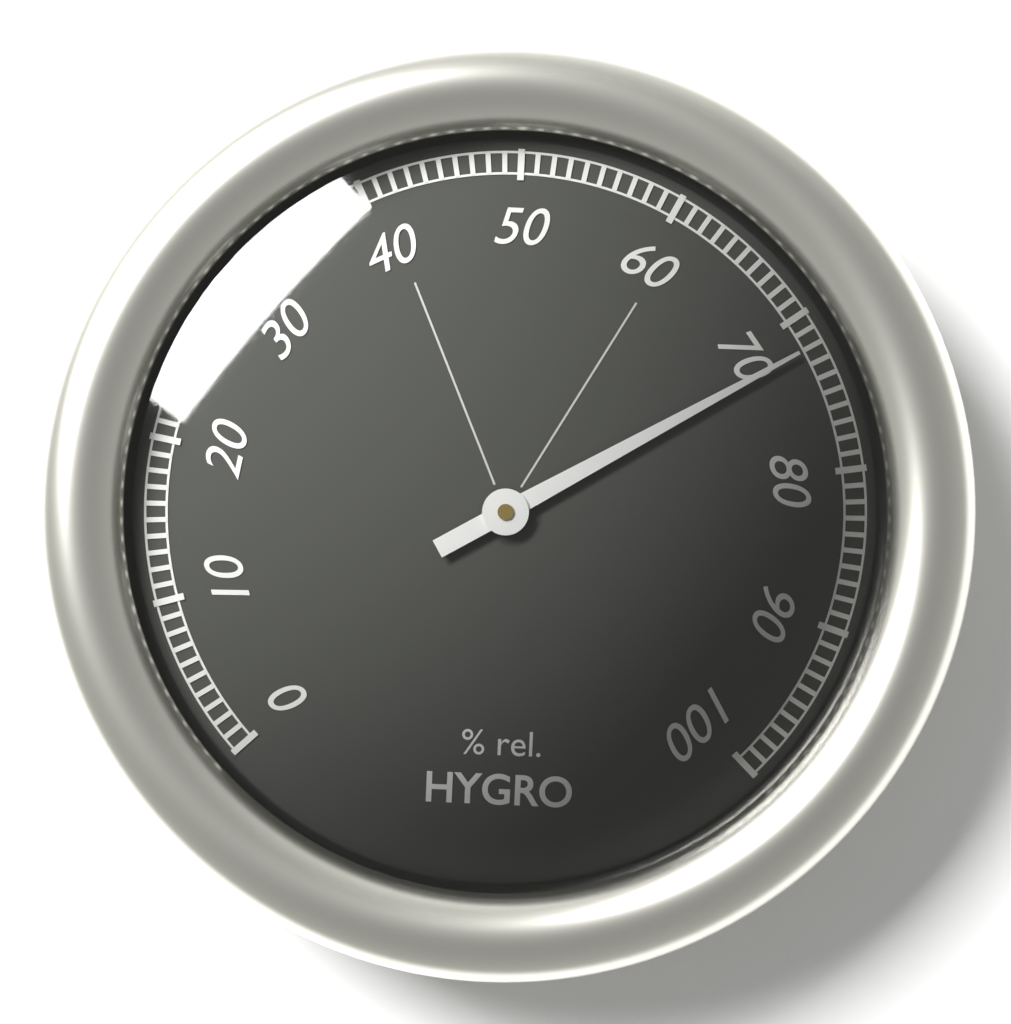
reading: 72 %
